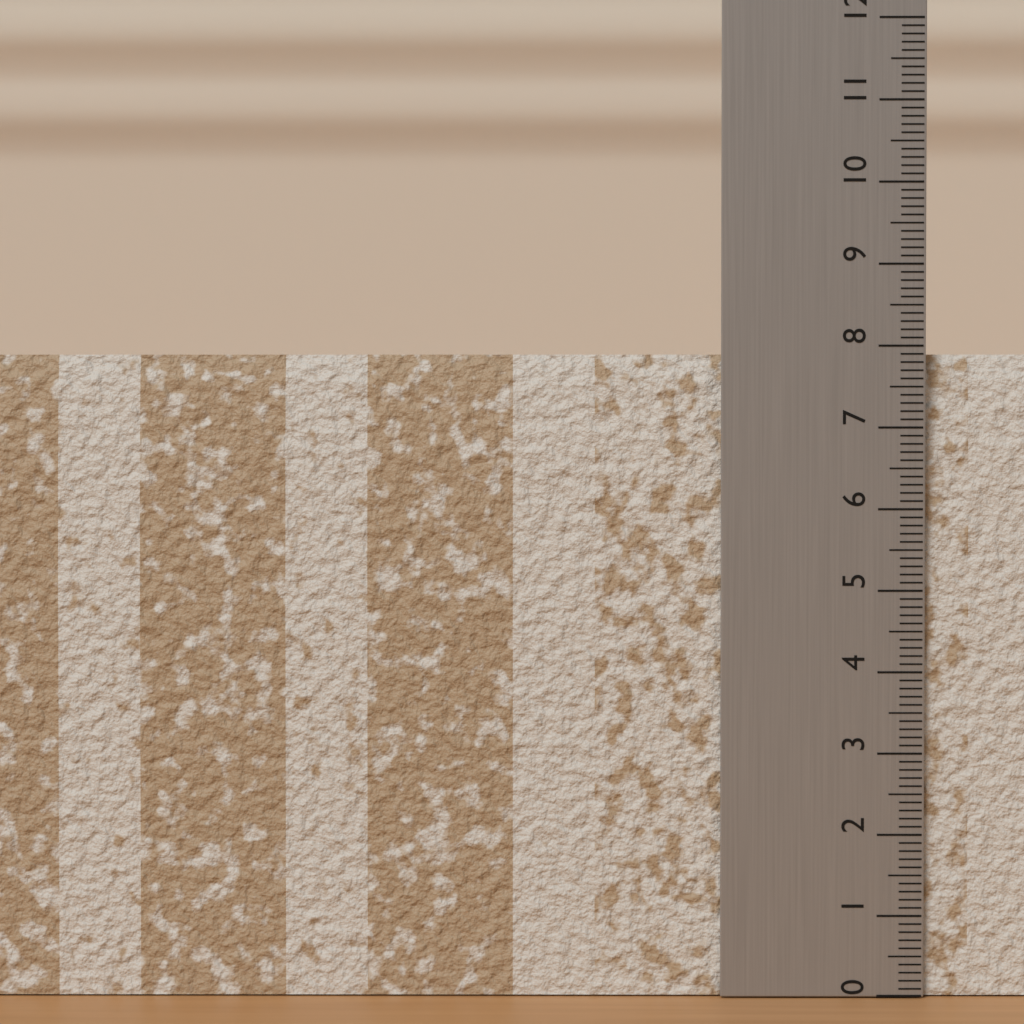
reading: 7.9 (no unit)
